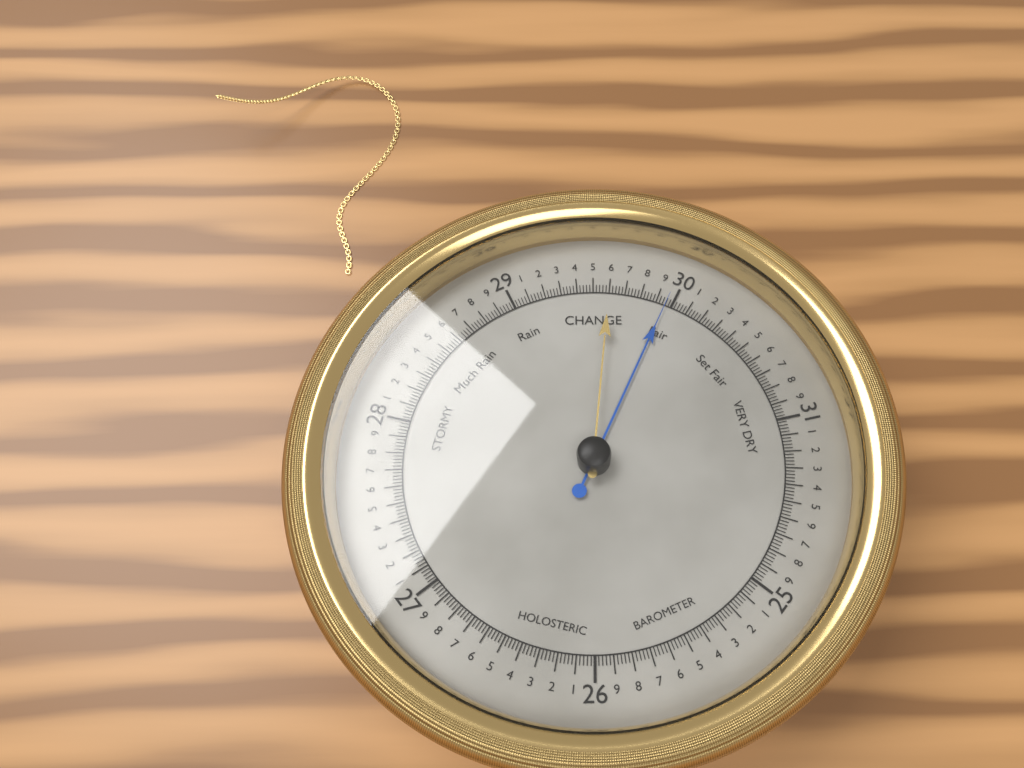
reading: 29.96 (no unit)
